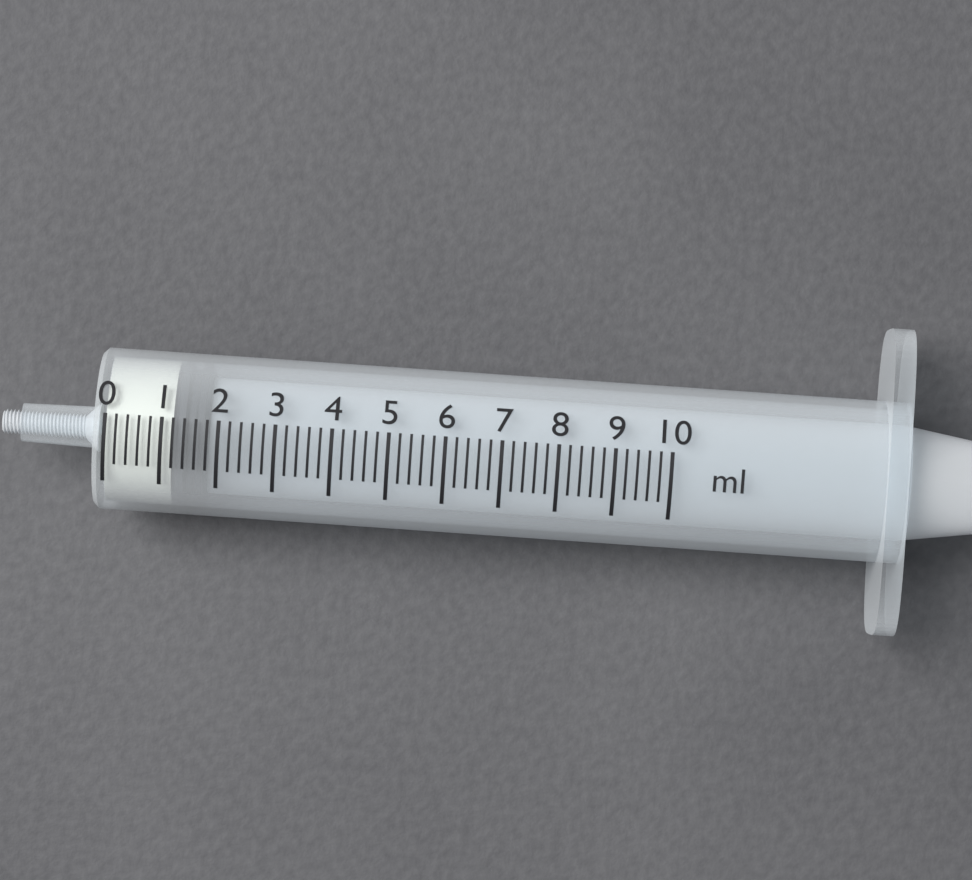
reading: 1.2 ml
